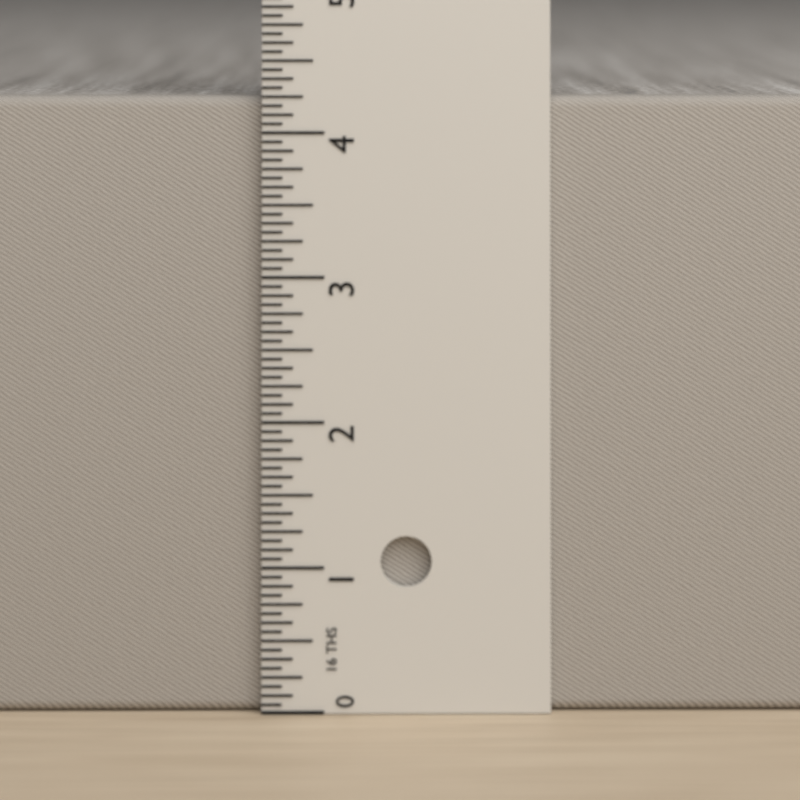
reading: 4.2500 in
